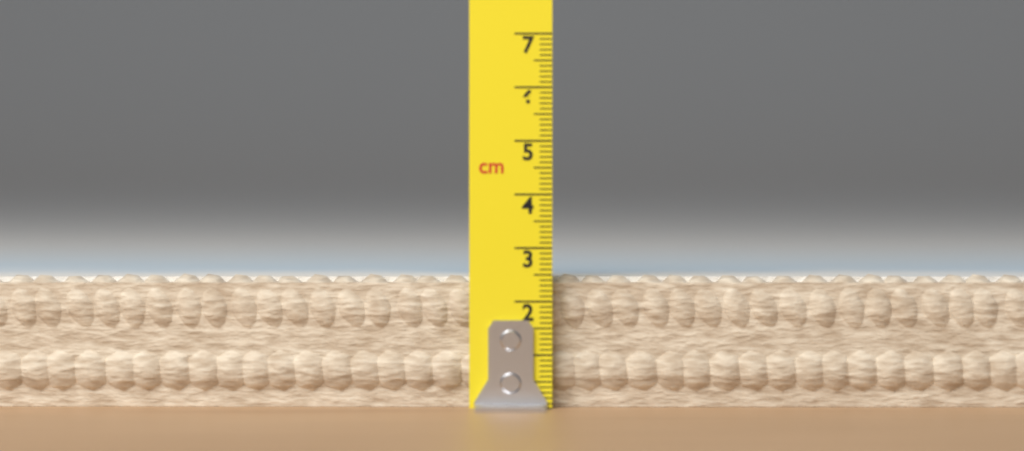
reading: 2.5 cm
